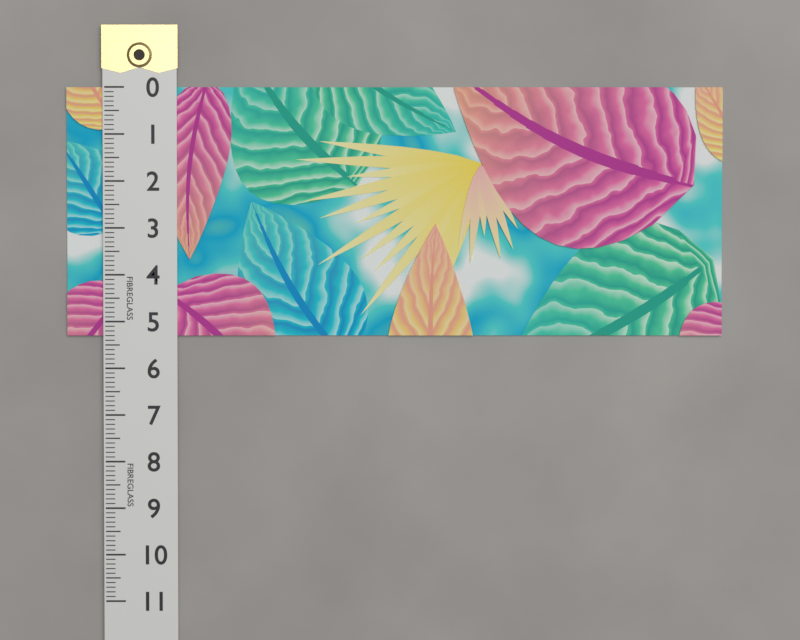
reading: 5.3 (no unit)
